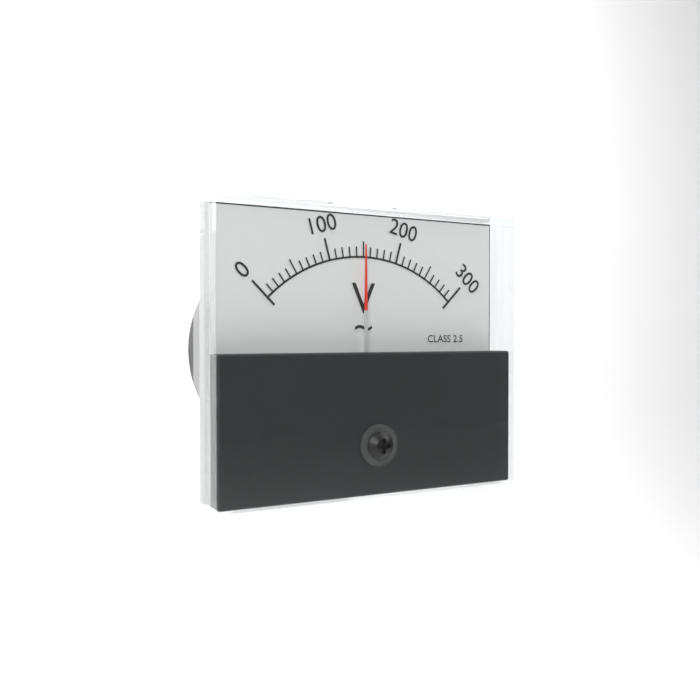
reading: 150 V
